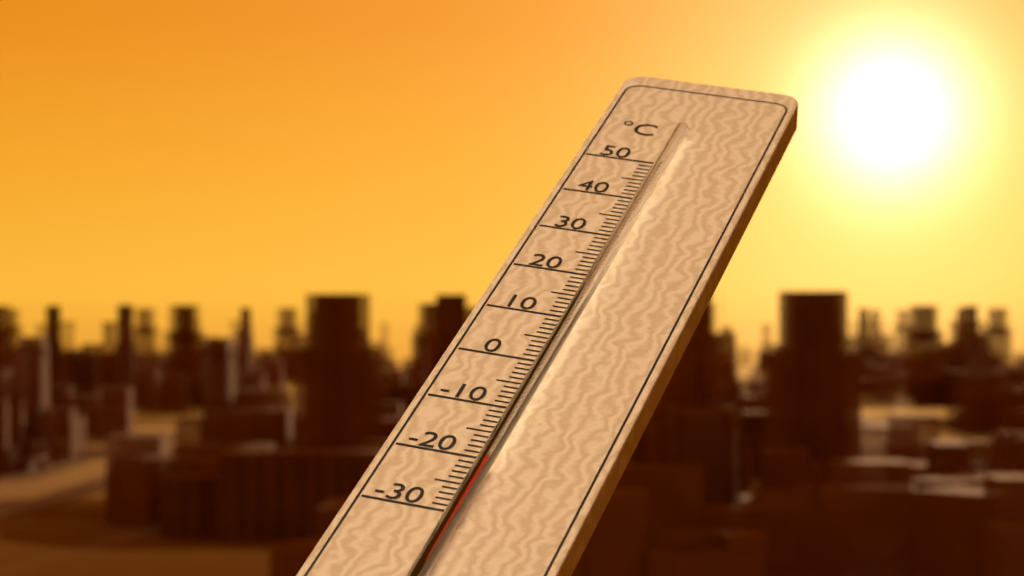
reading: -22 °C
